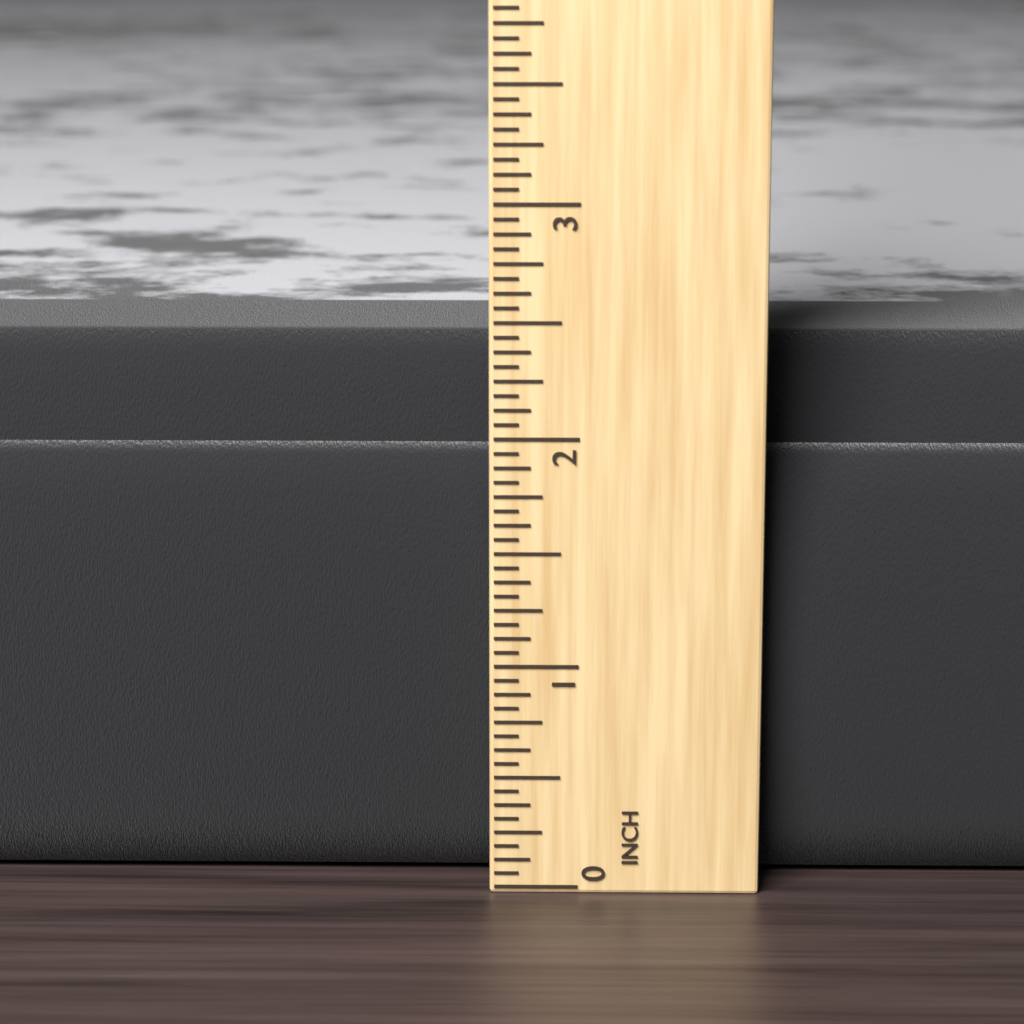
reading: 2.3750 in
